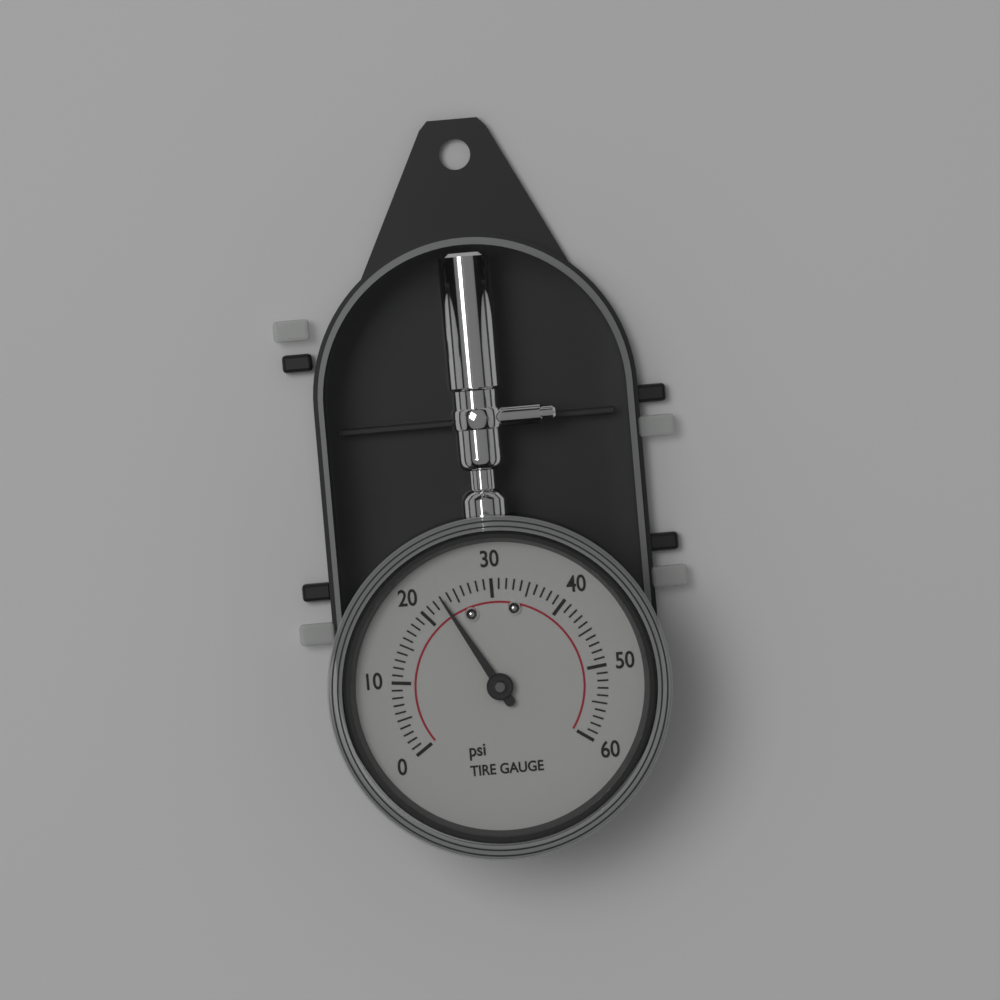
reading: 23 psi
